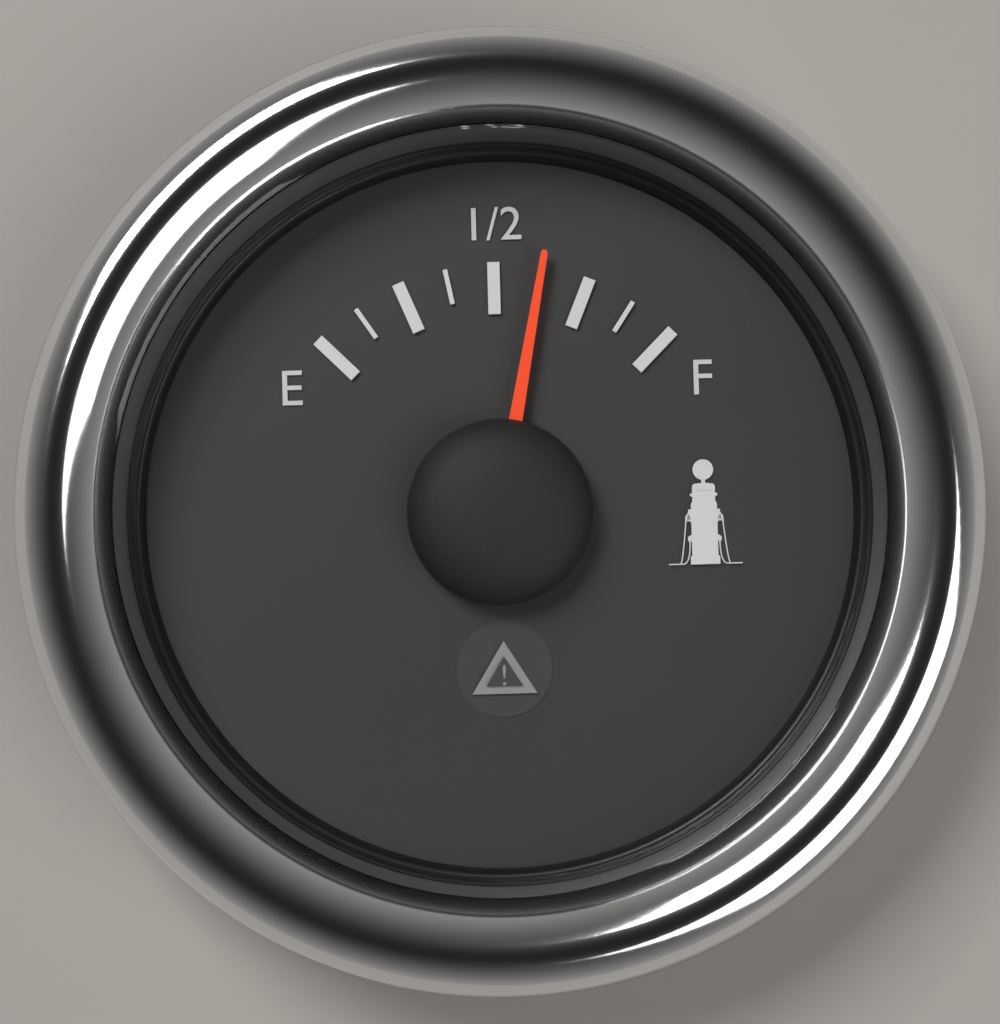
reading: 0.625 (no unit)
